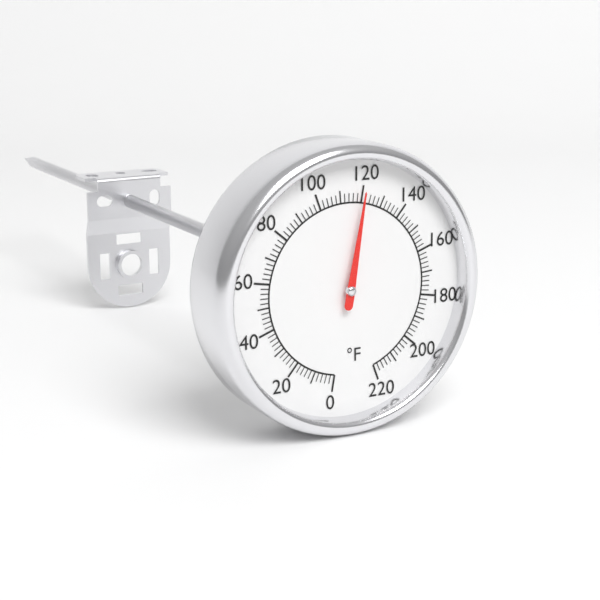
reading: 120 °F
